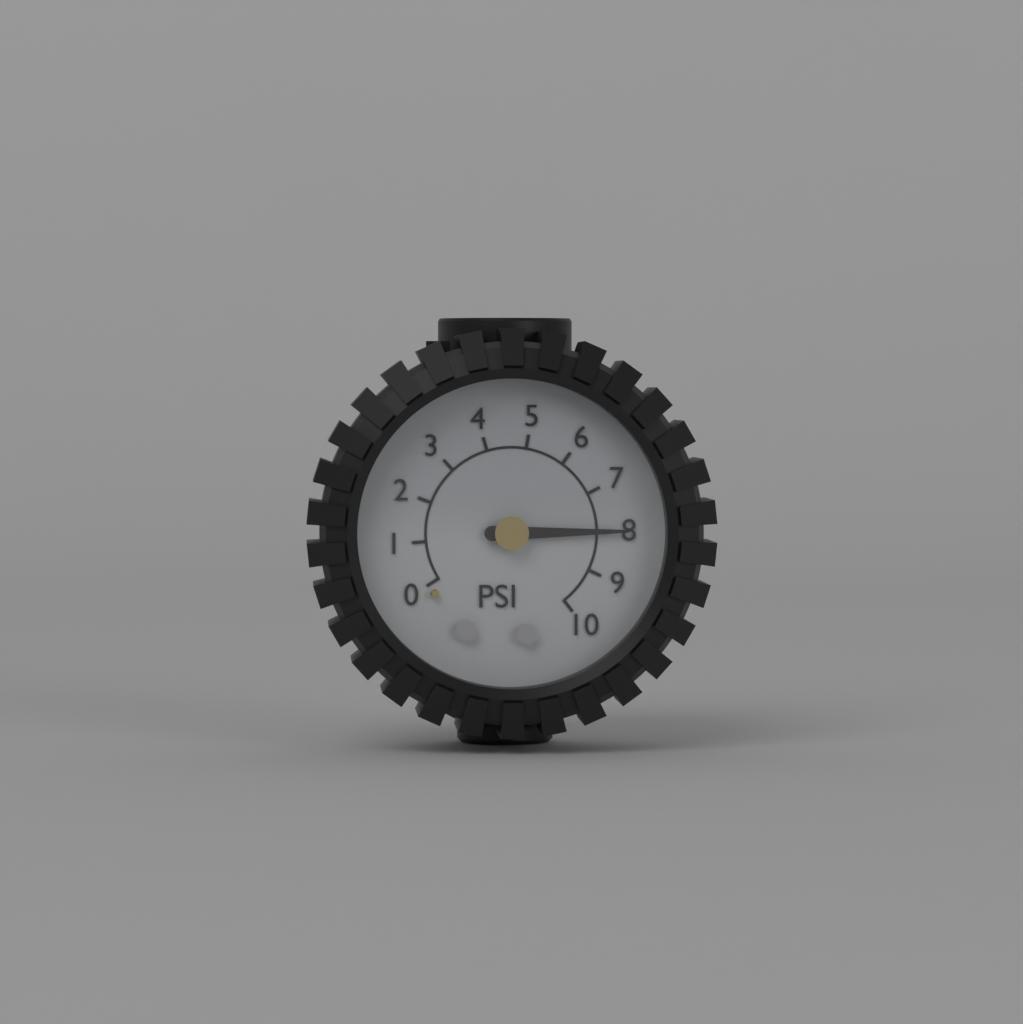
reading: 8 psi
